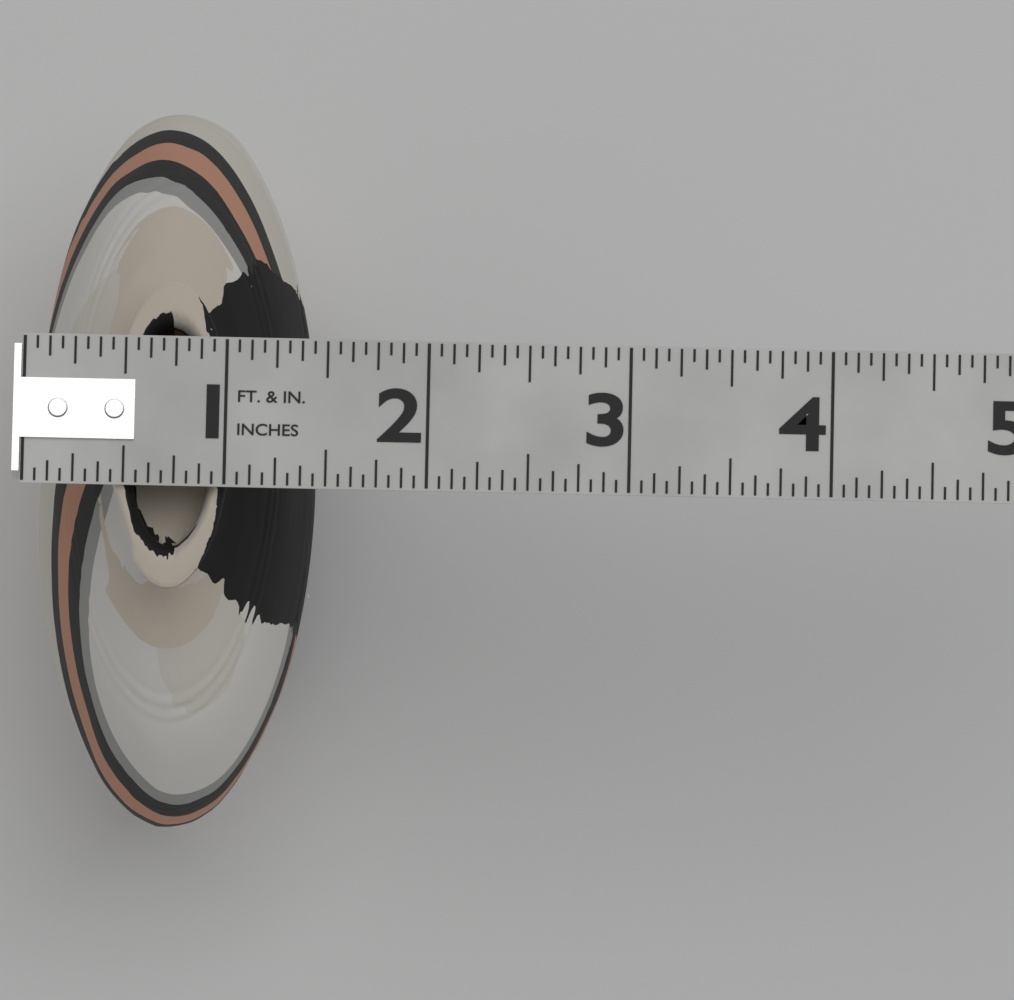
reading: 1.4375 in
